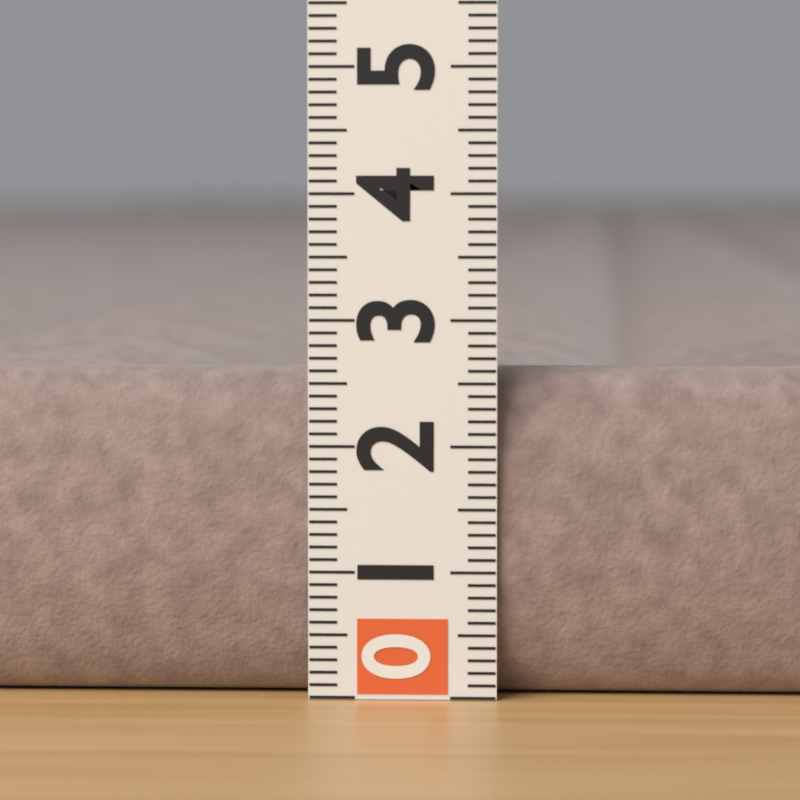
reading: 2.6 (no unit)
